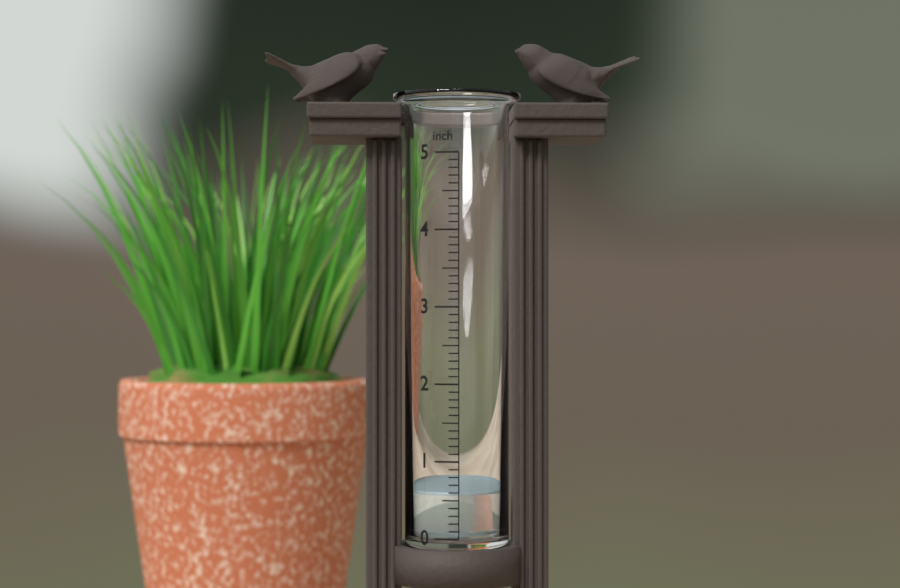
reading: 0.6 inch
